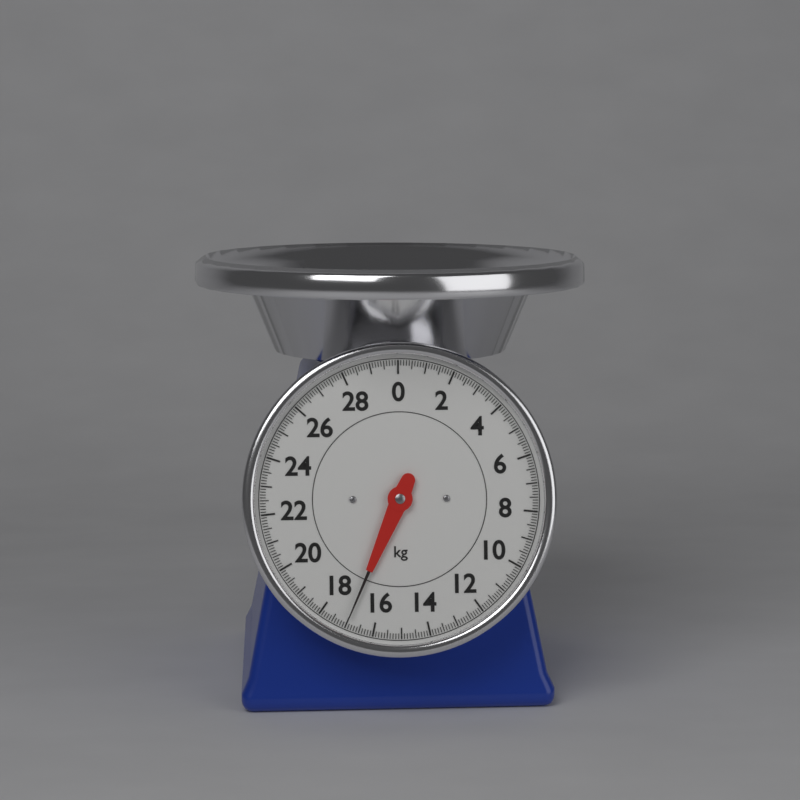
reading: 17.0 kg
